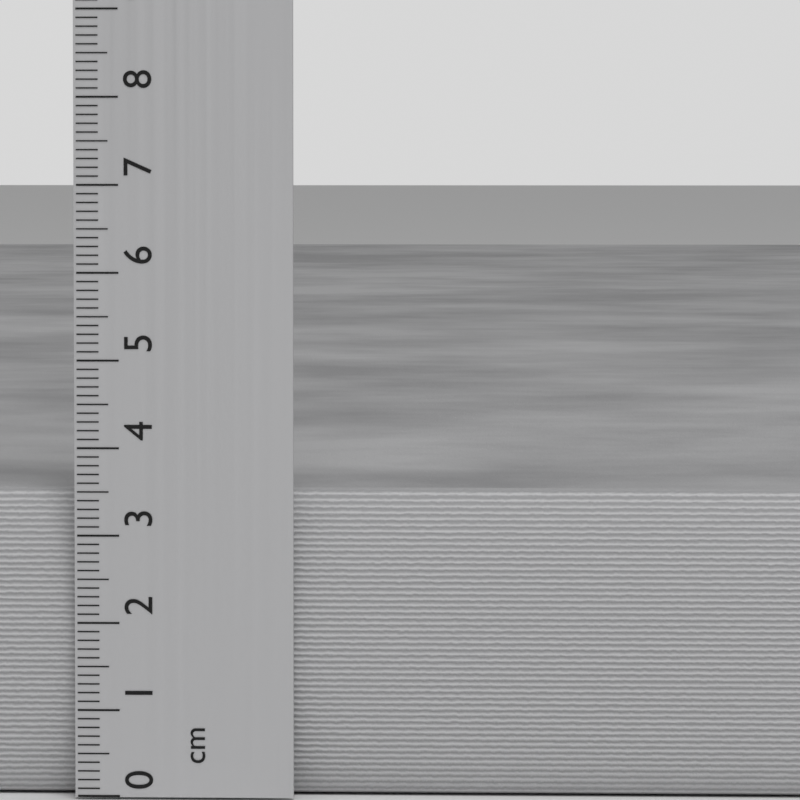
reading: 3.5 cm
